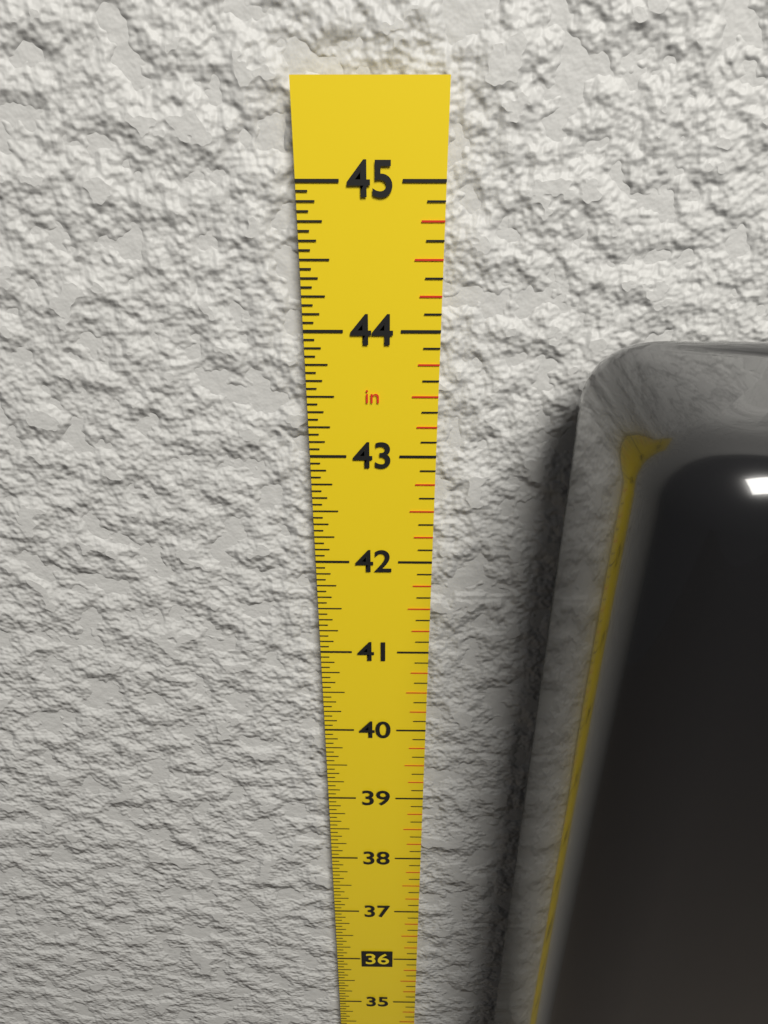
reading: 44.0625 in
